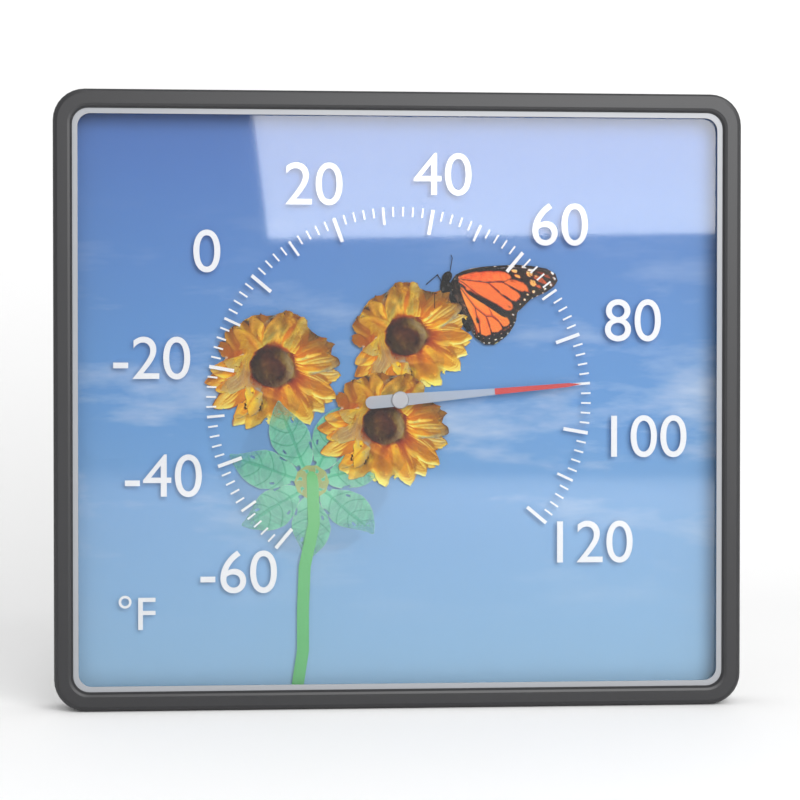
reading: 90 °F
